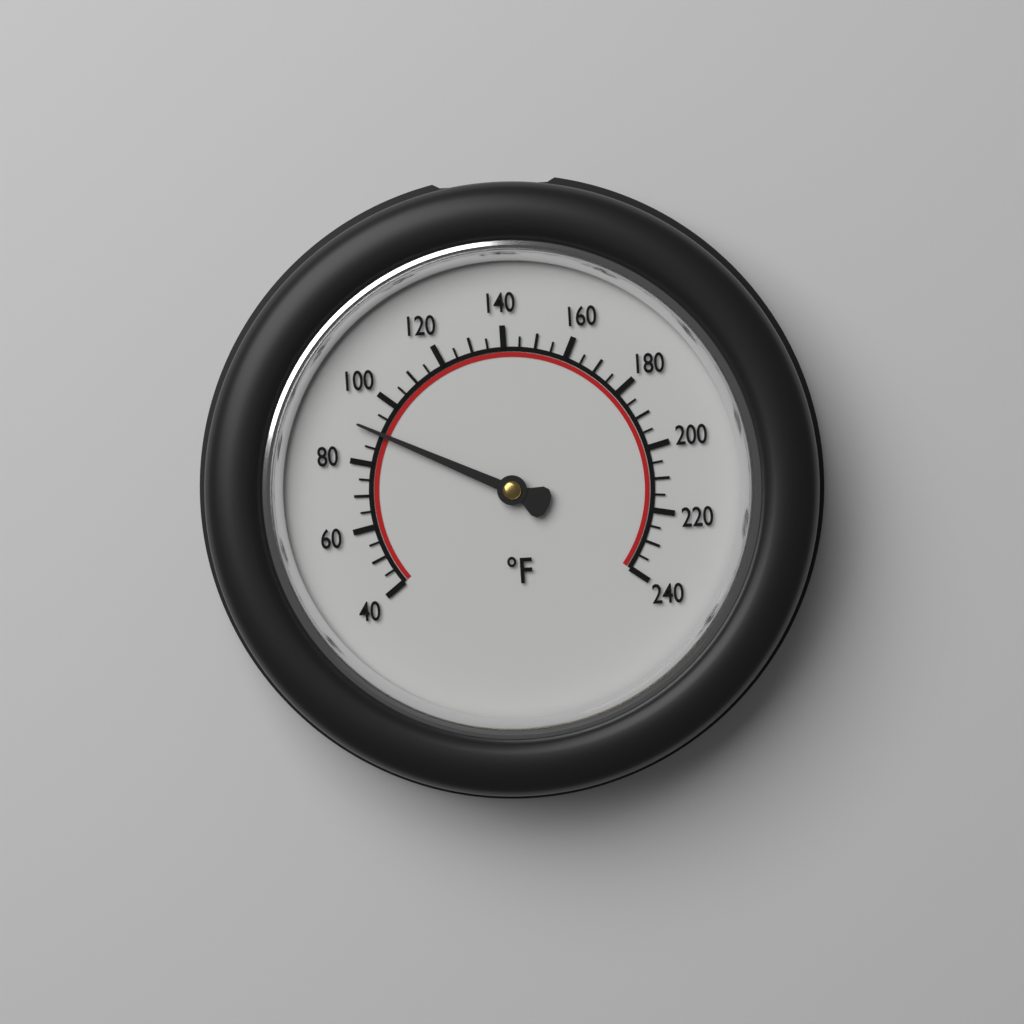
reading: 90 °F
